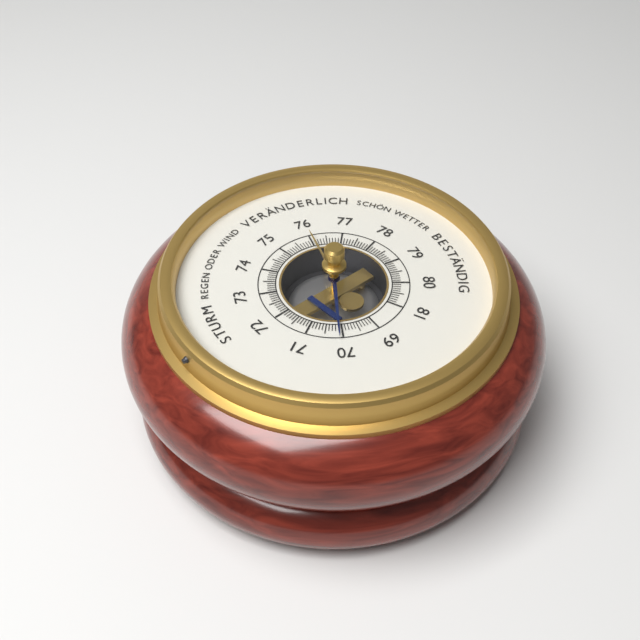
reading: 70.1 (no unit)
